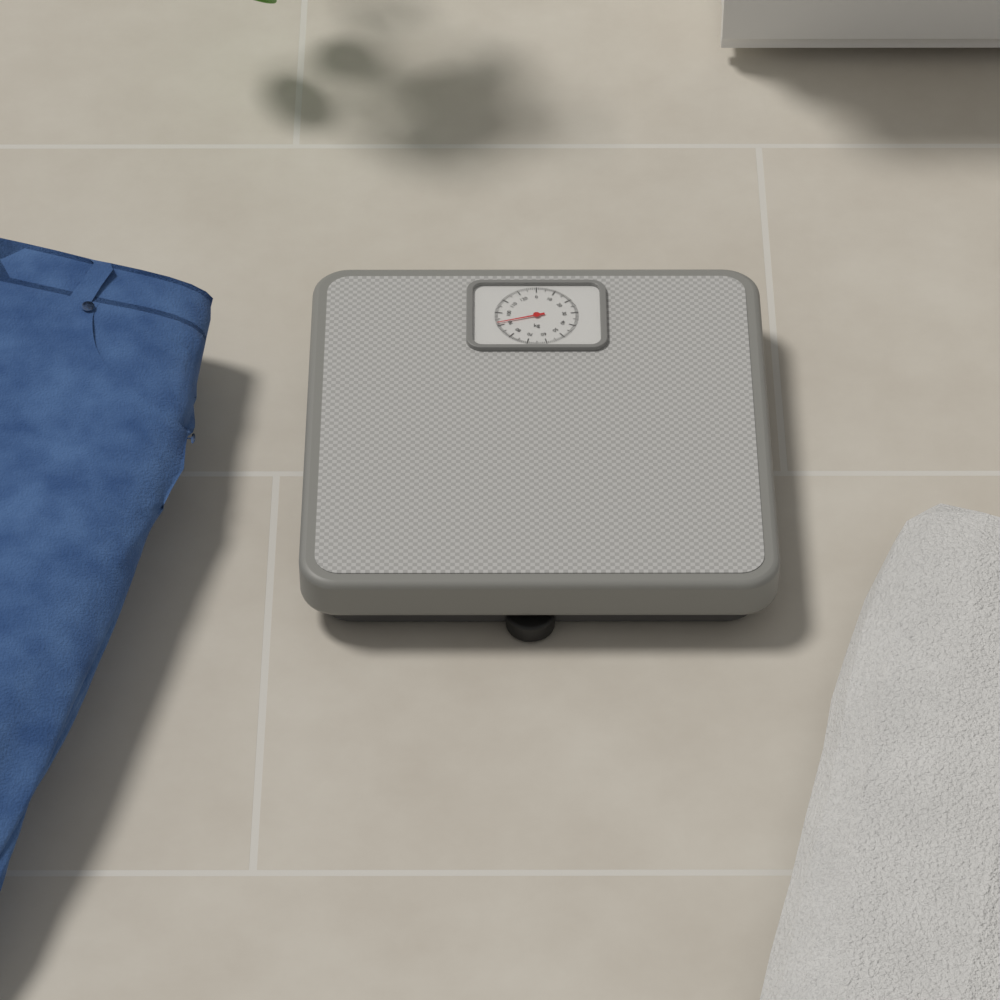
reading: 92 kg
